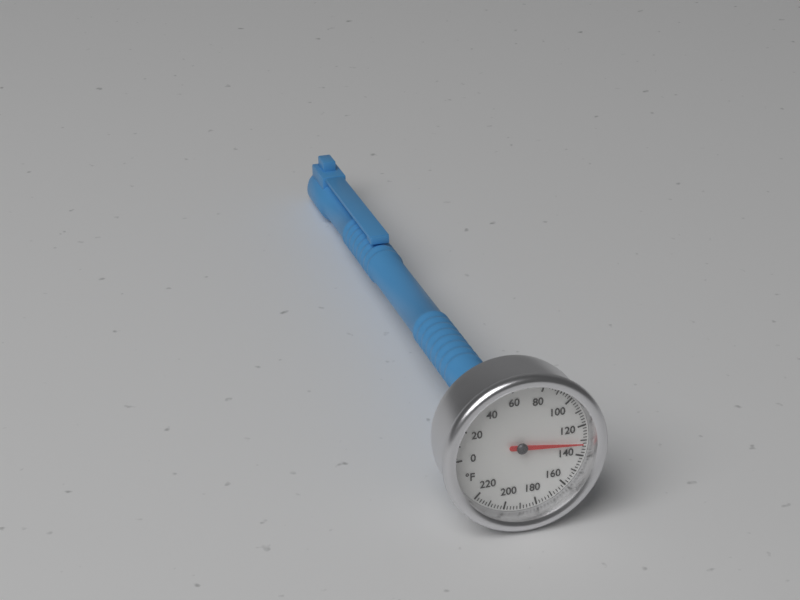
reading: 132 °F
